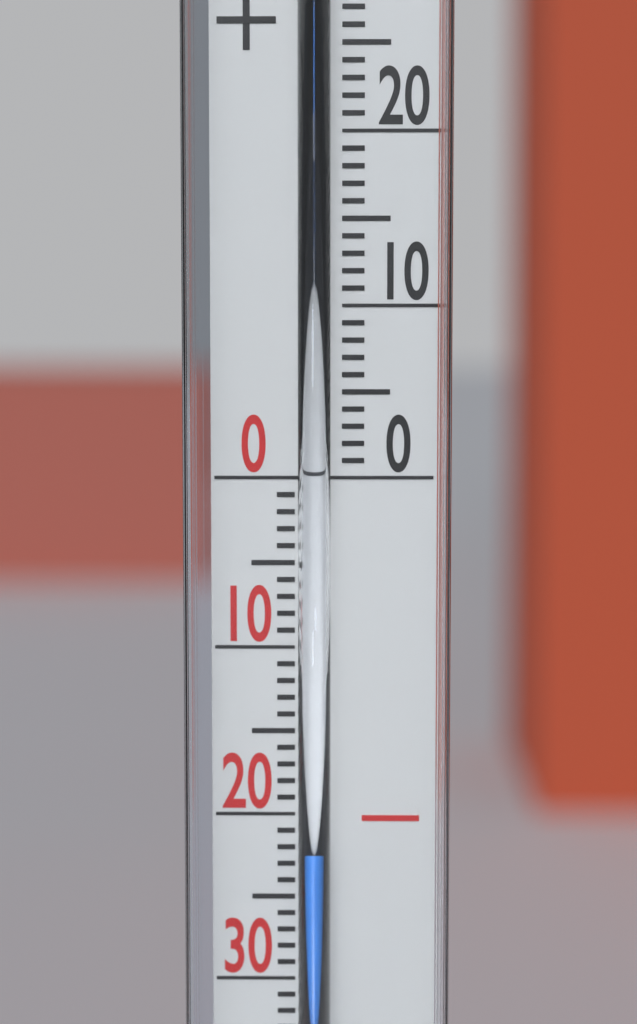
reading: -22 °C
